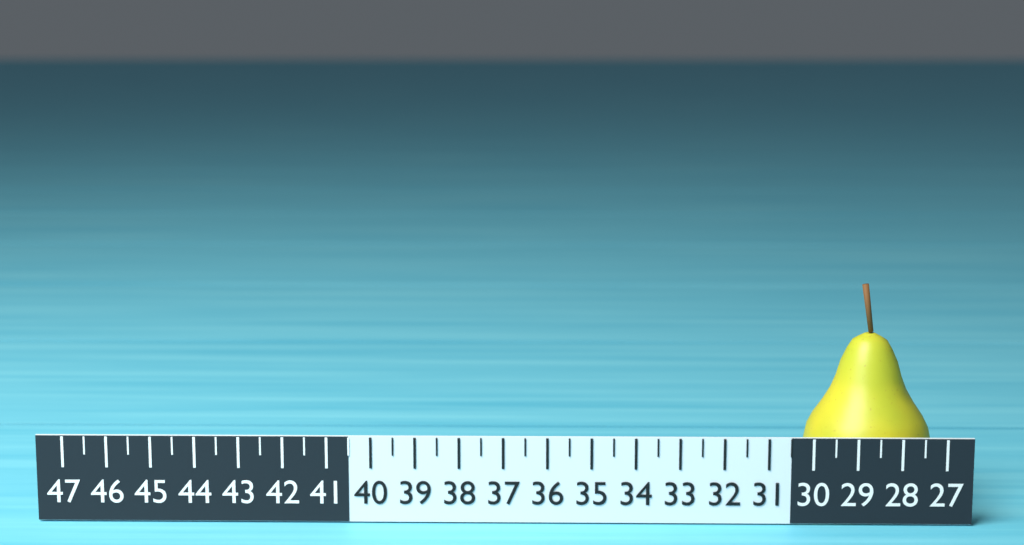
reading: 30.0 (no unit)
